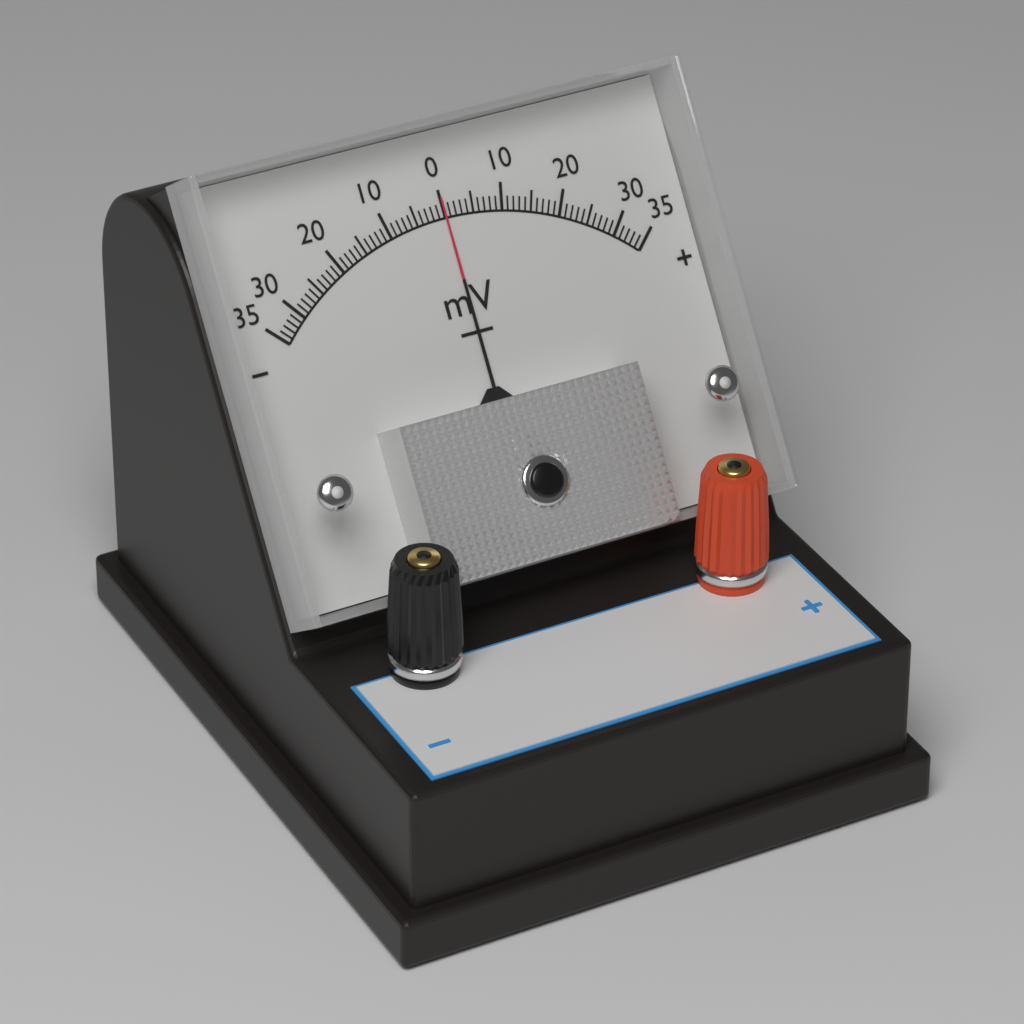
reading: 0 mV
